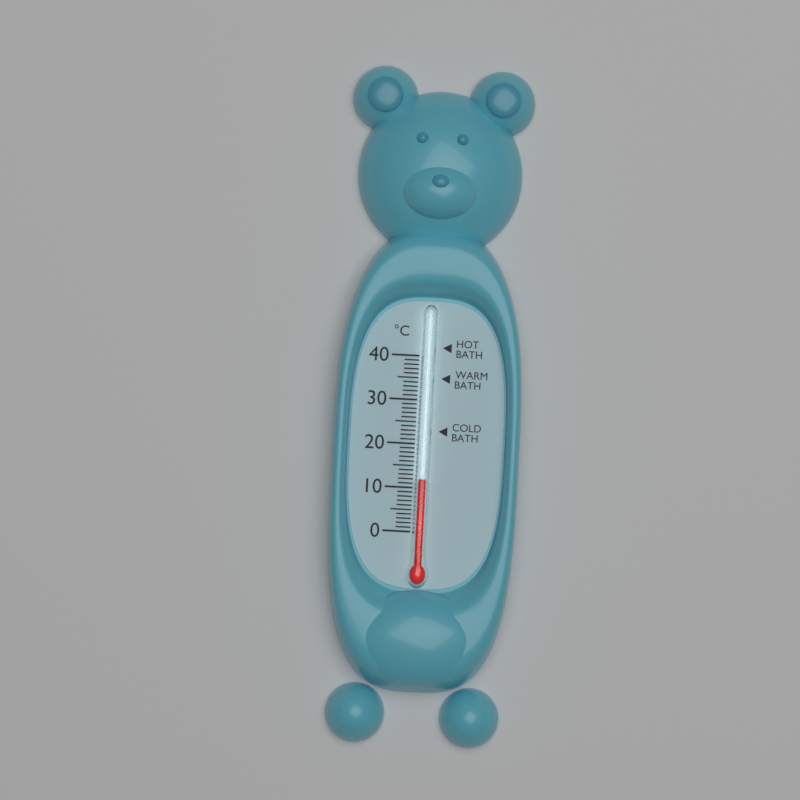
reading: 12 °C
